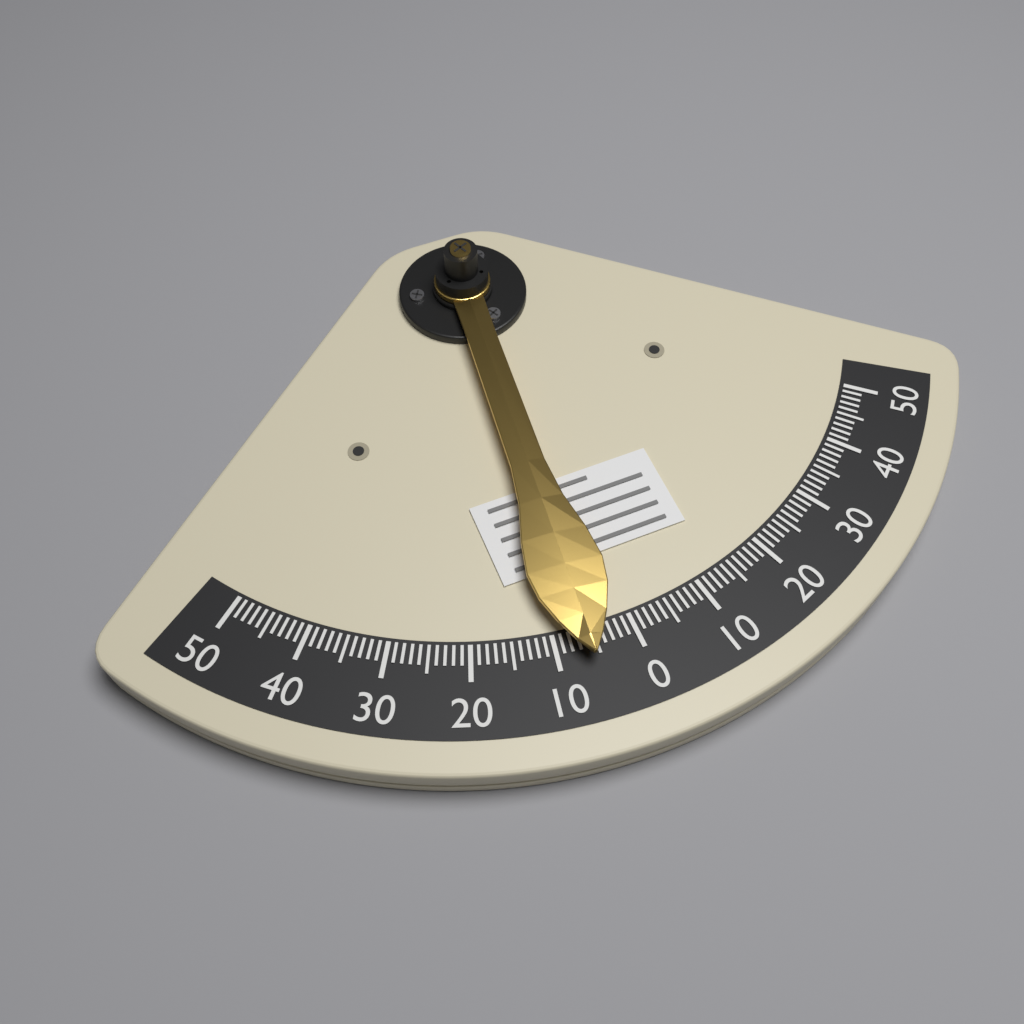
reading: 6 (no unit)
